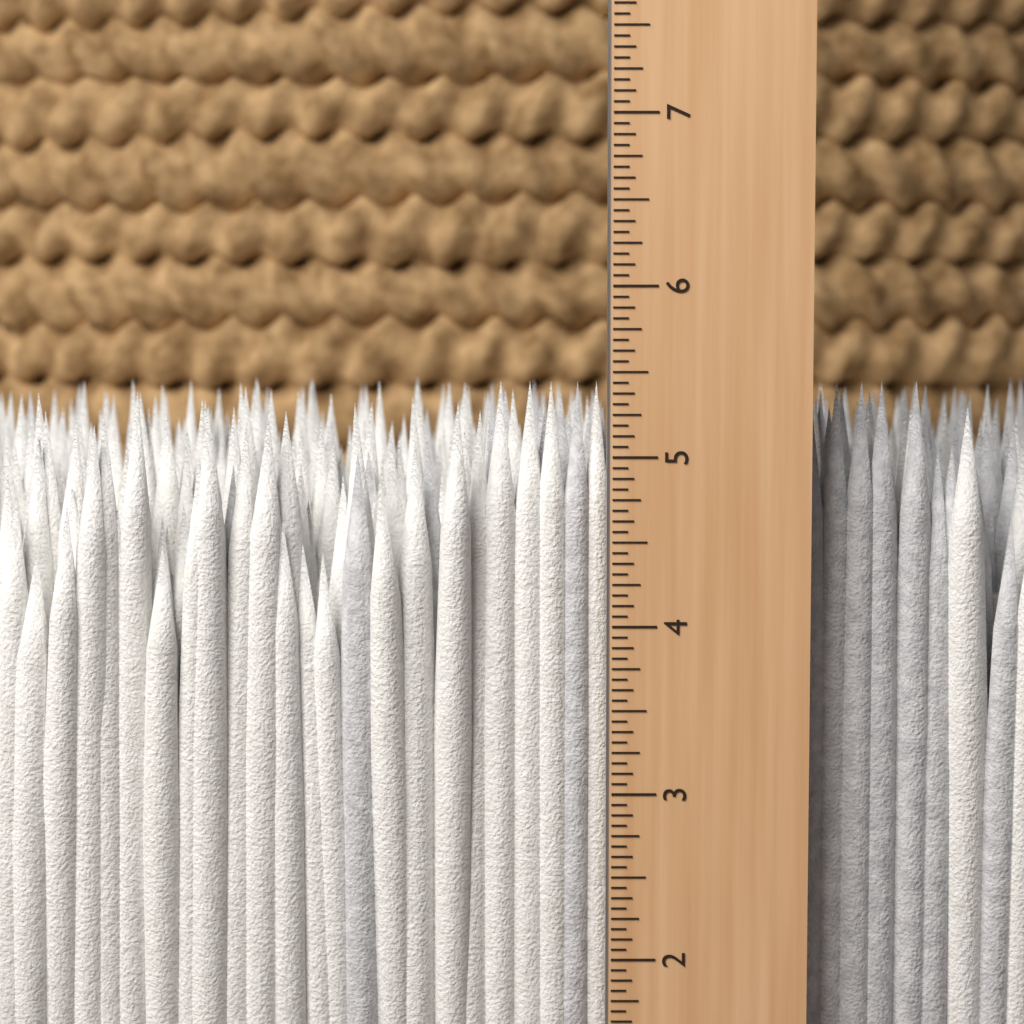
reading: 5.4375 in
